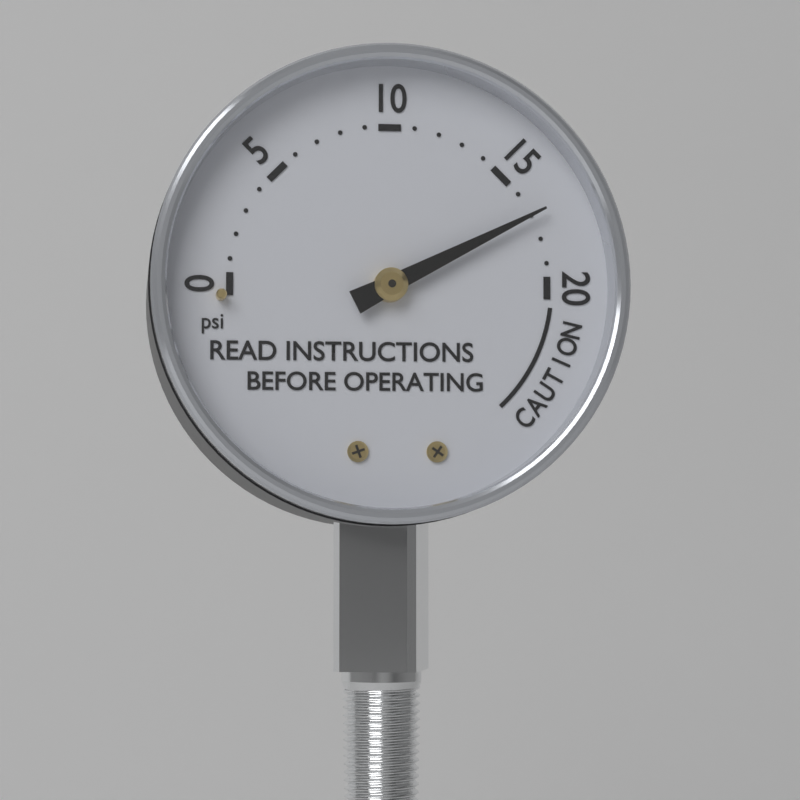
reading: 17 psi
